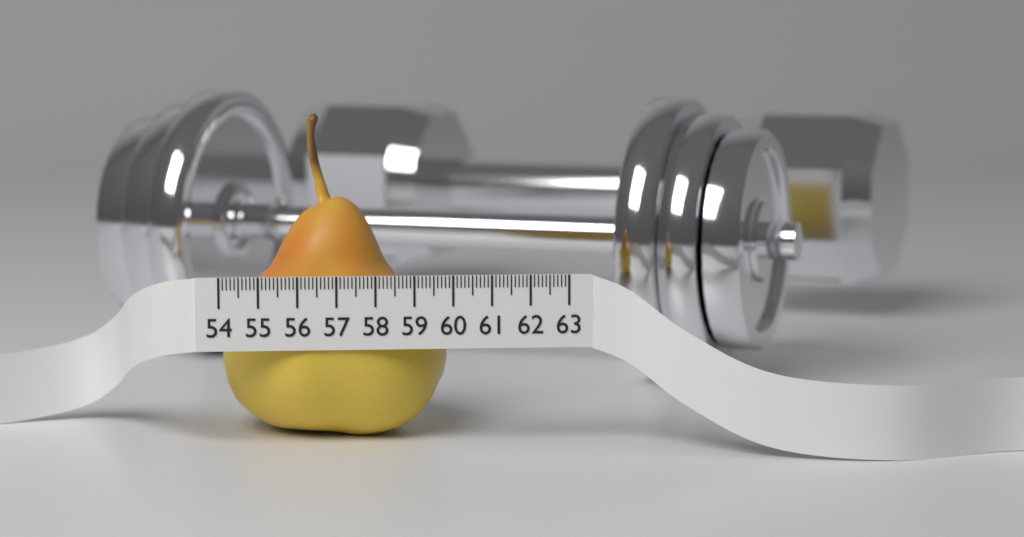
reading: 60.0 (no unit)
